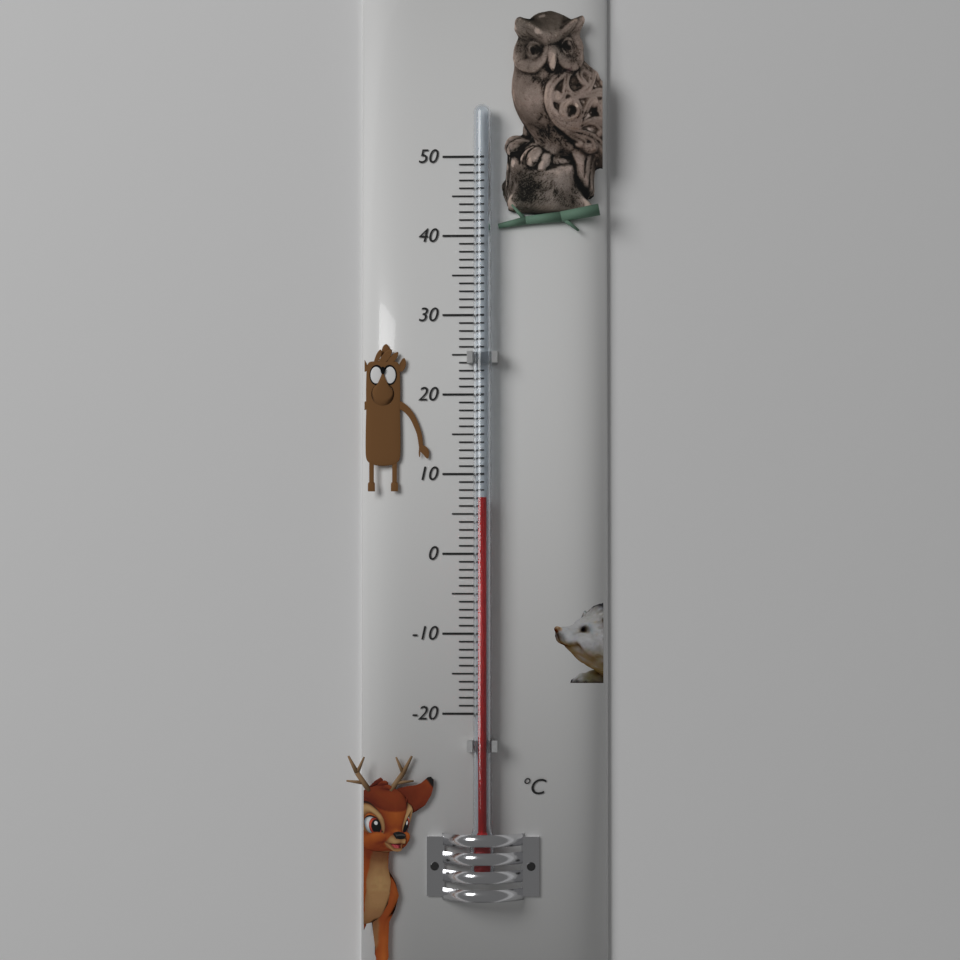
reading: 7 °C
